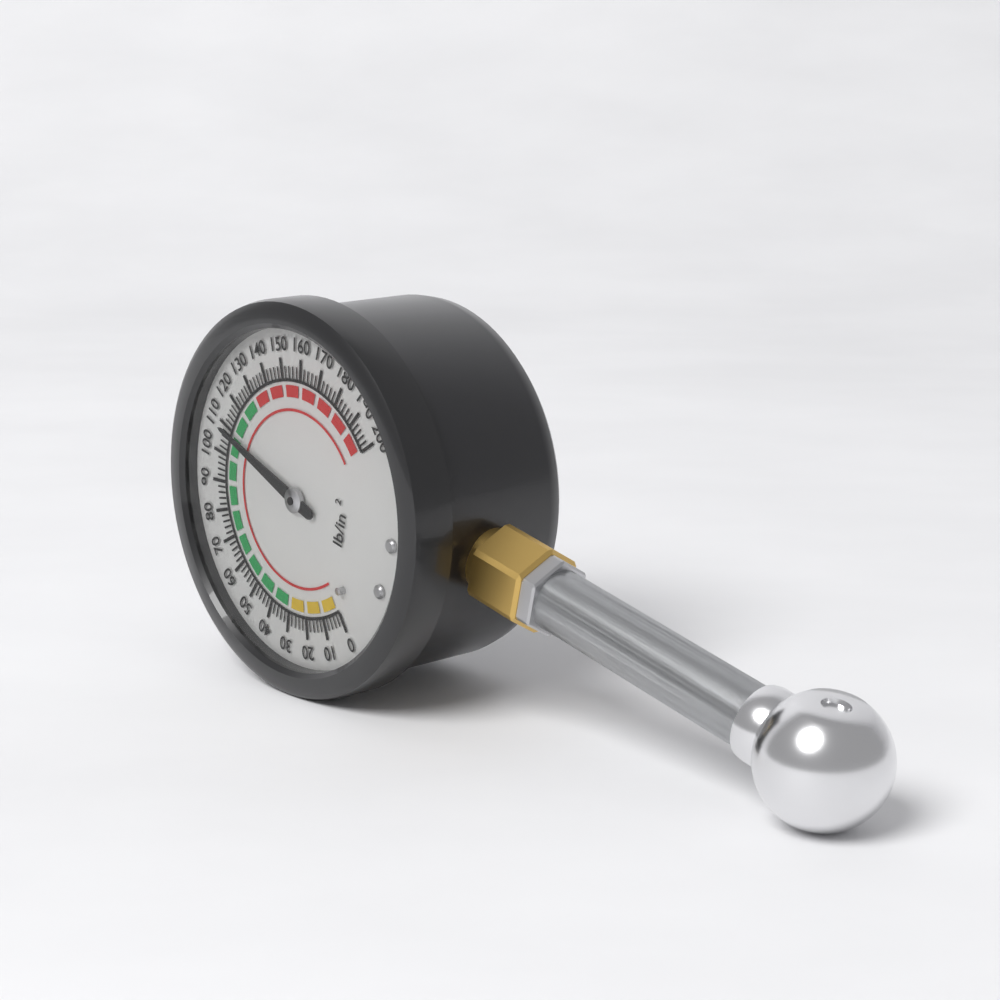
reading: 108 psi
